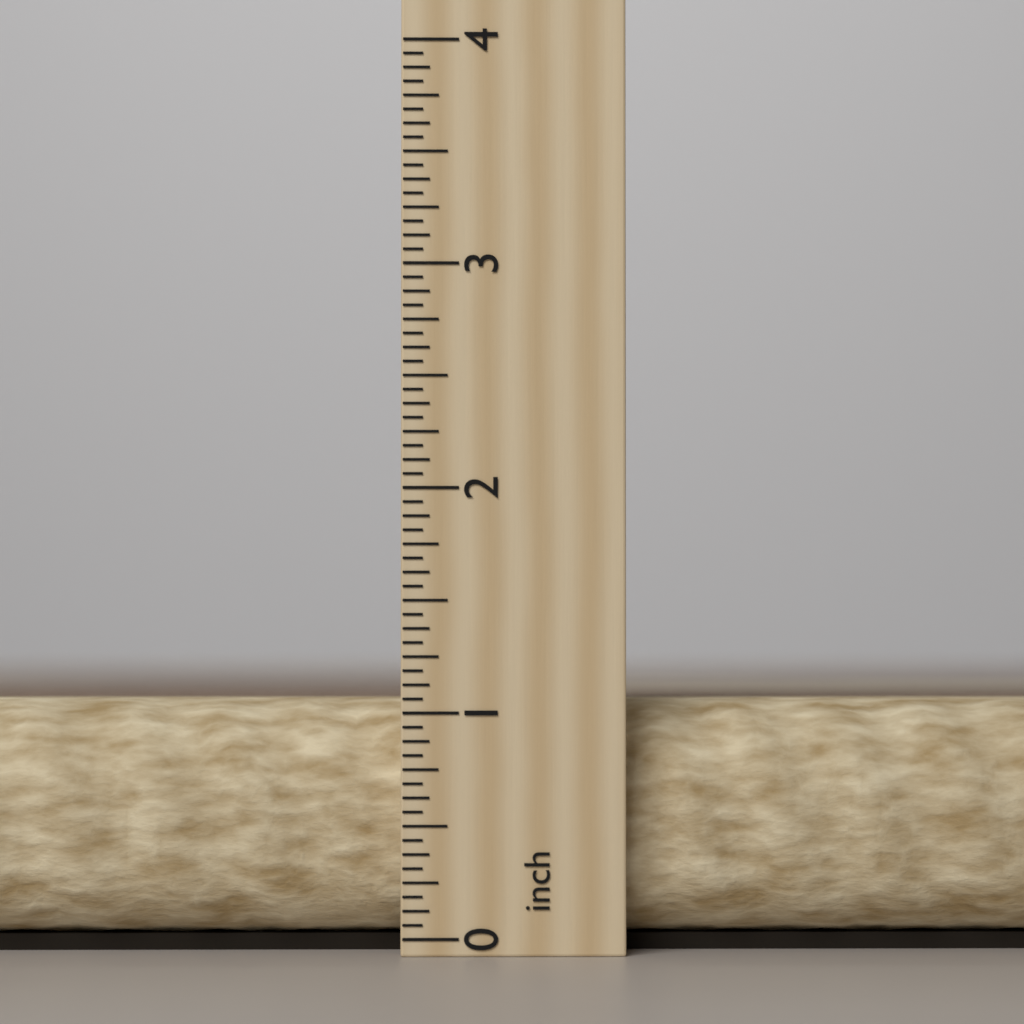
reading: 1.0625 inch
